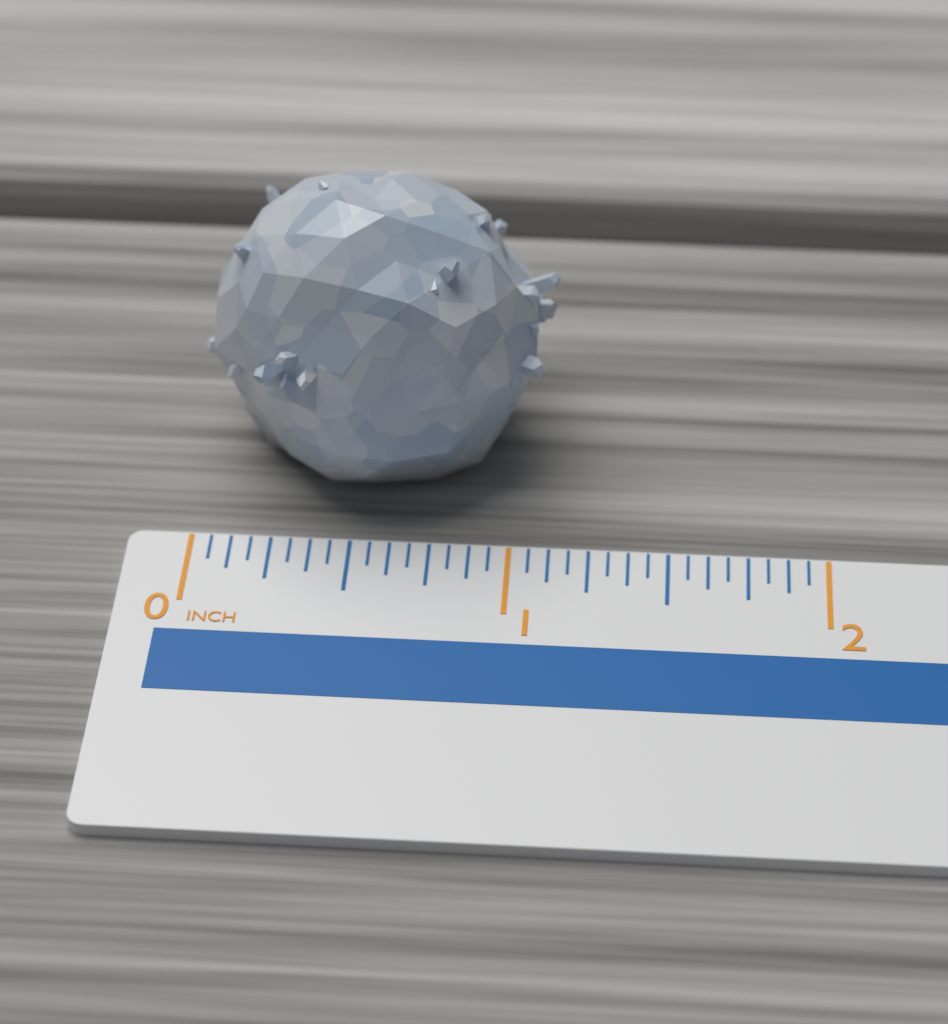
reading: 1.1250 inch
